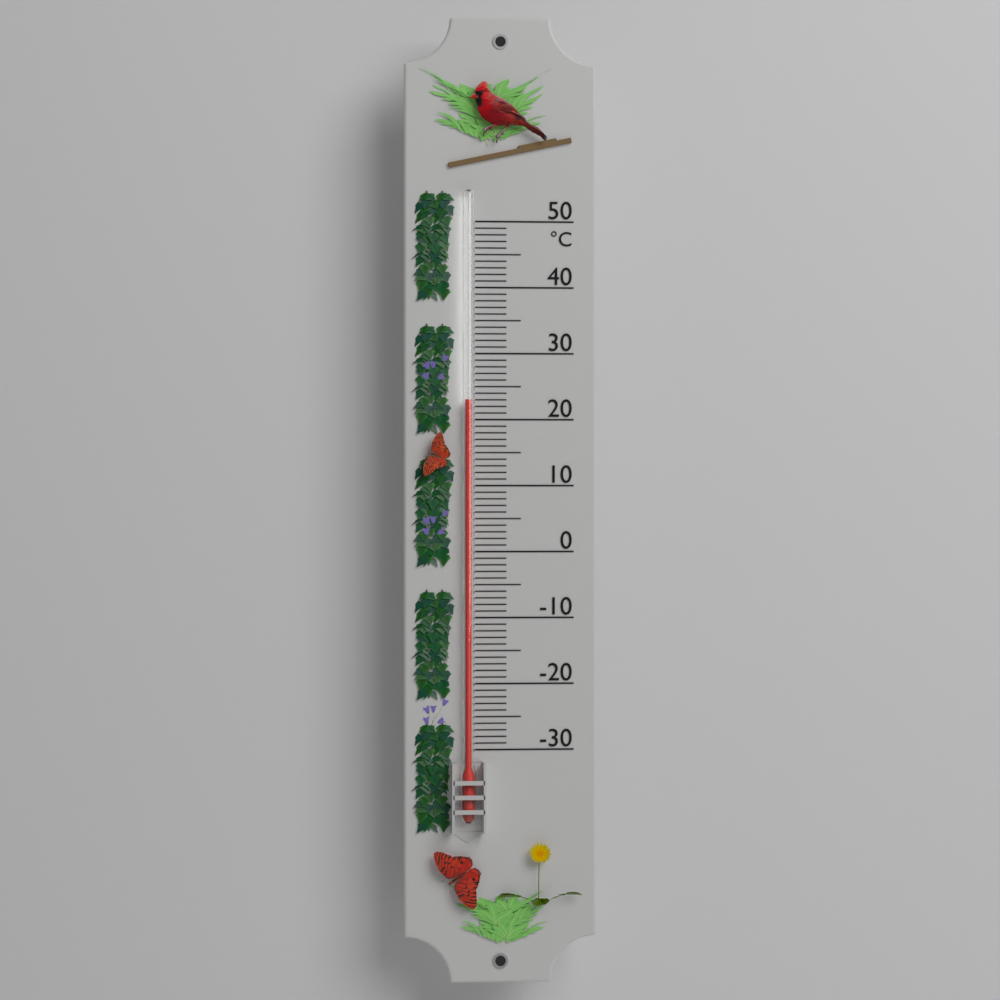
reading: 23 °C
